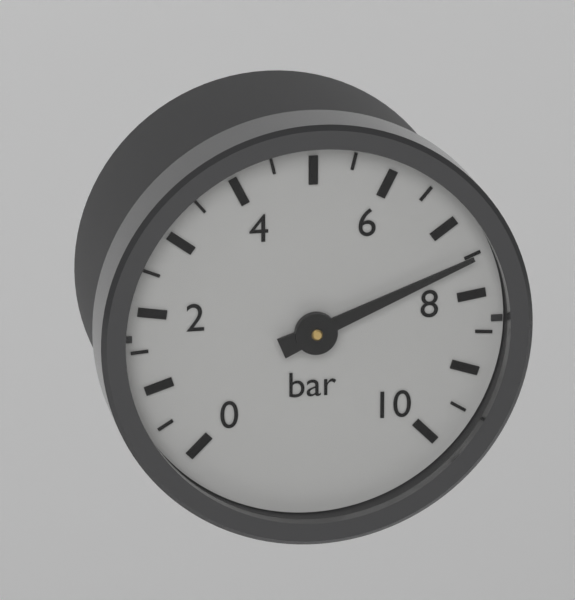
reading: 7.5 bar
